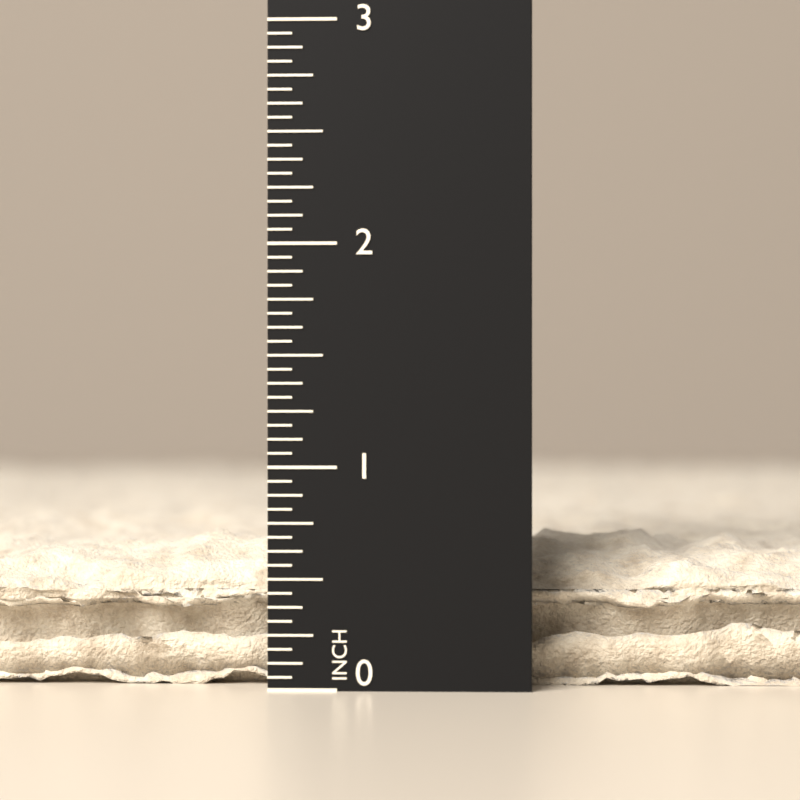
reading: 0.6875 in
